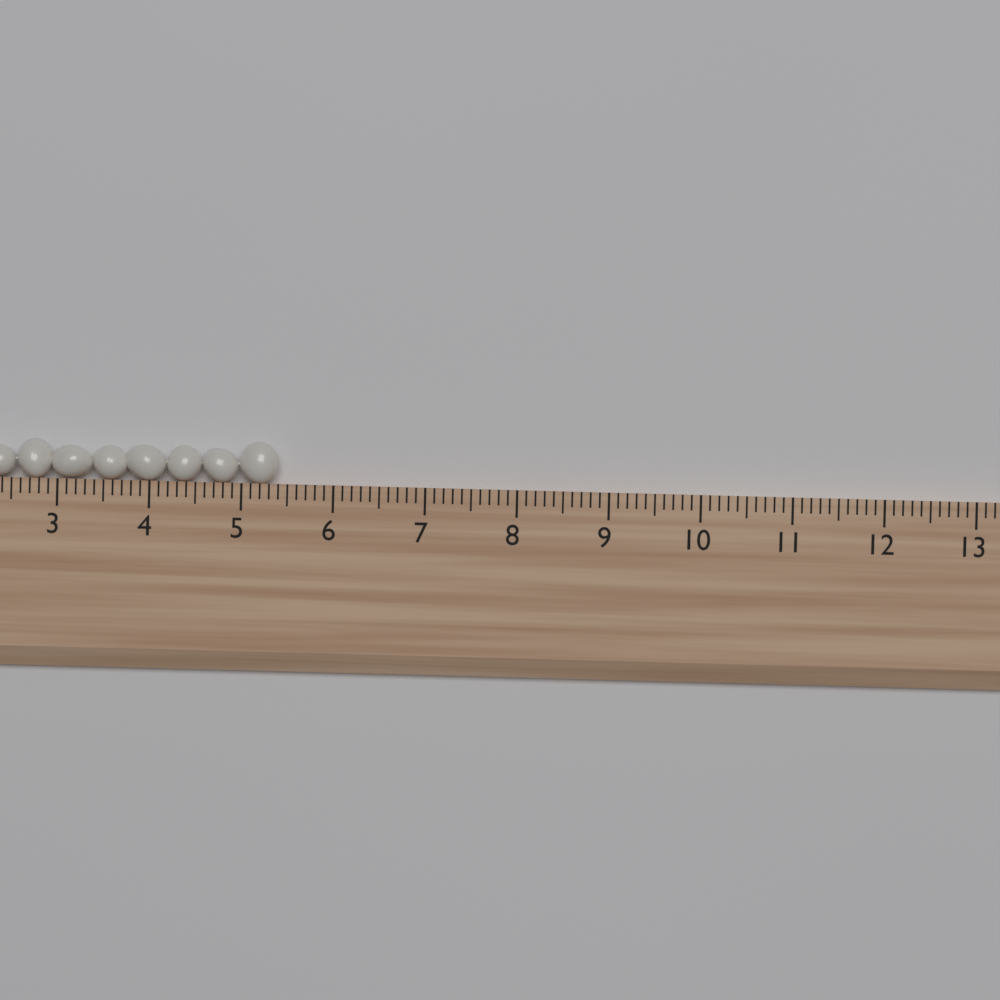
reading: 5.4 (no unit)
